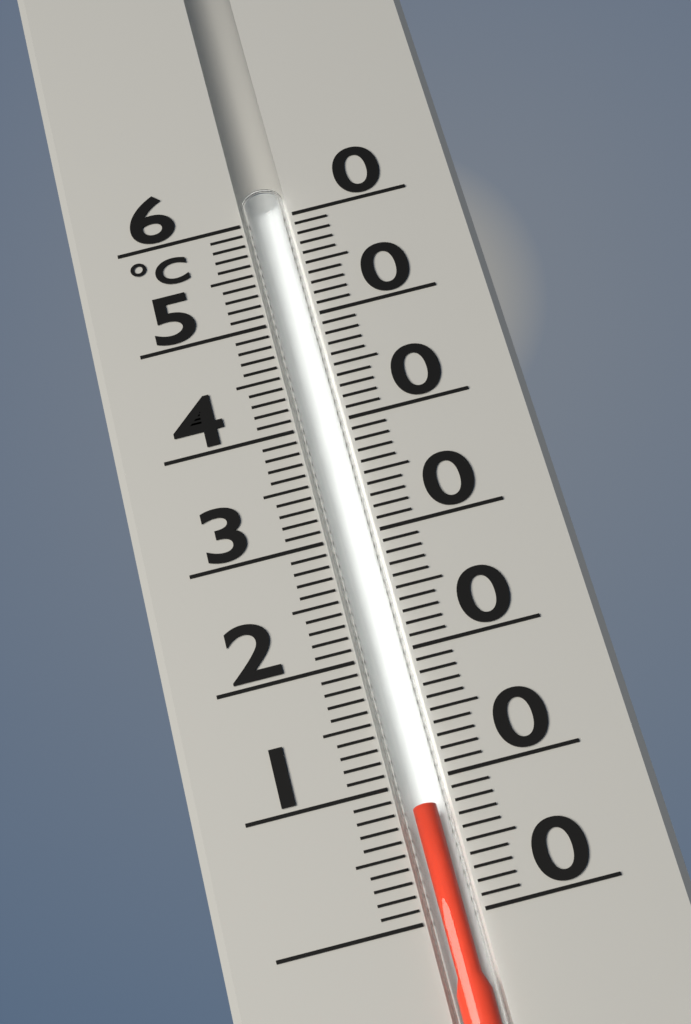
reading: 8 °C
